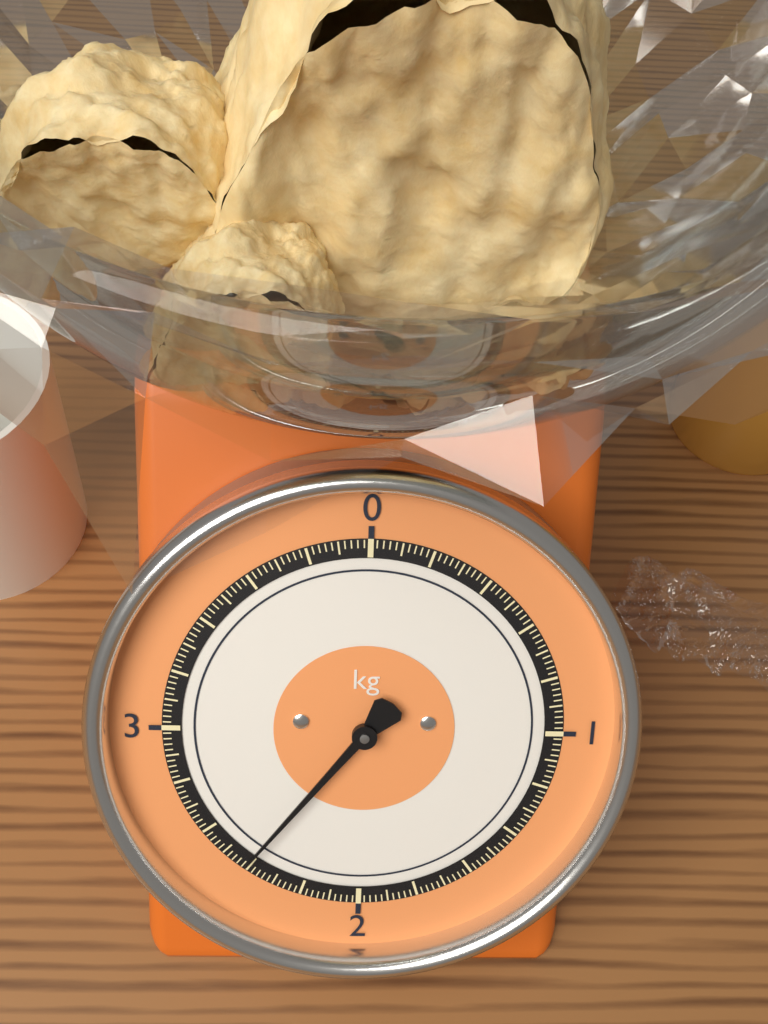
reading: 2.42 kg
